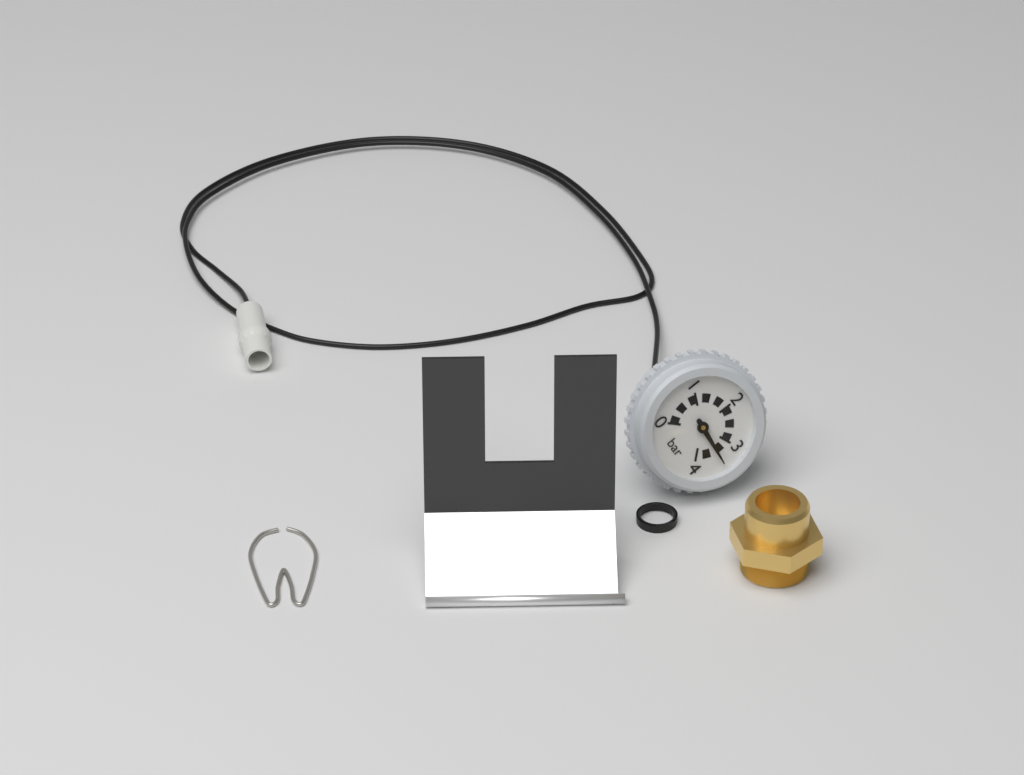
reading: 3.4 bar
